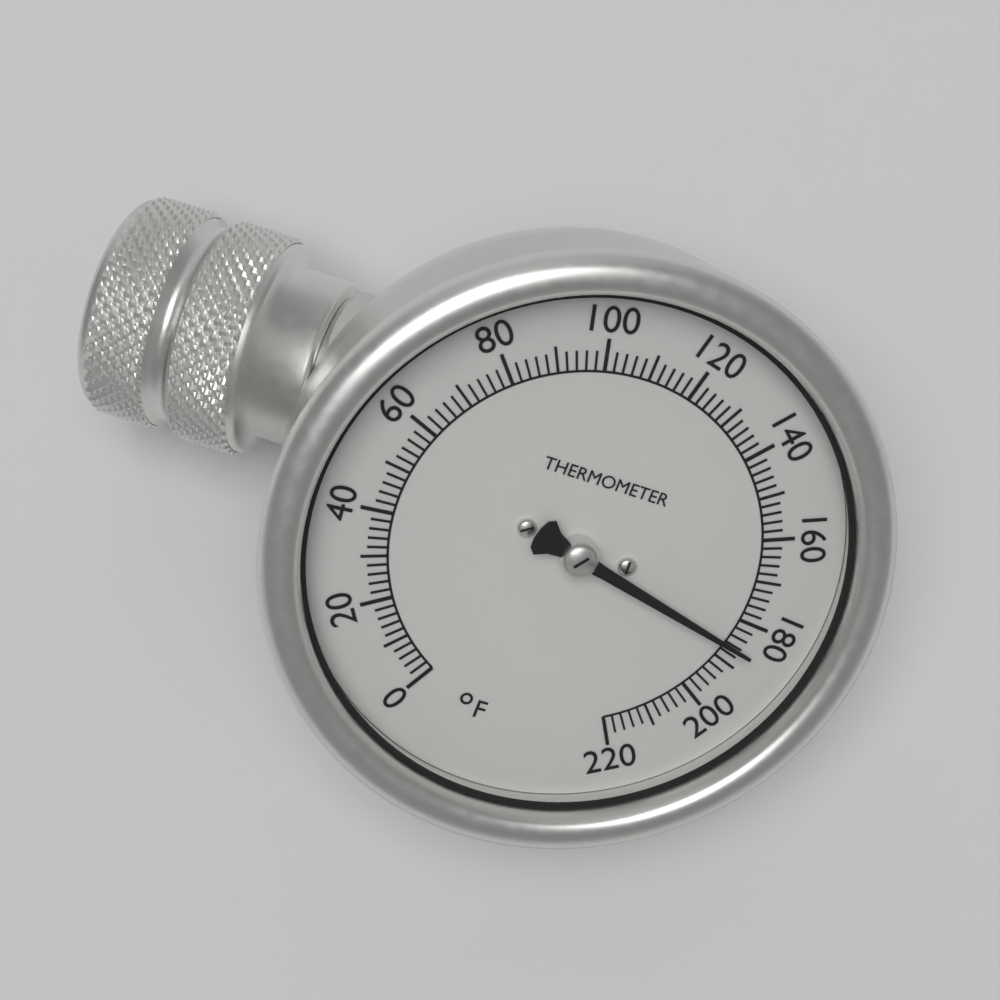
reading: 186 °F
